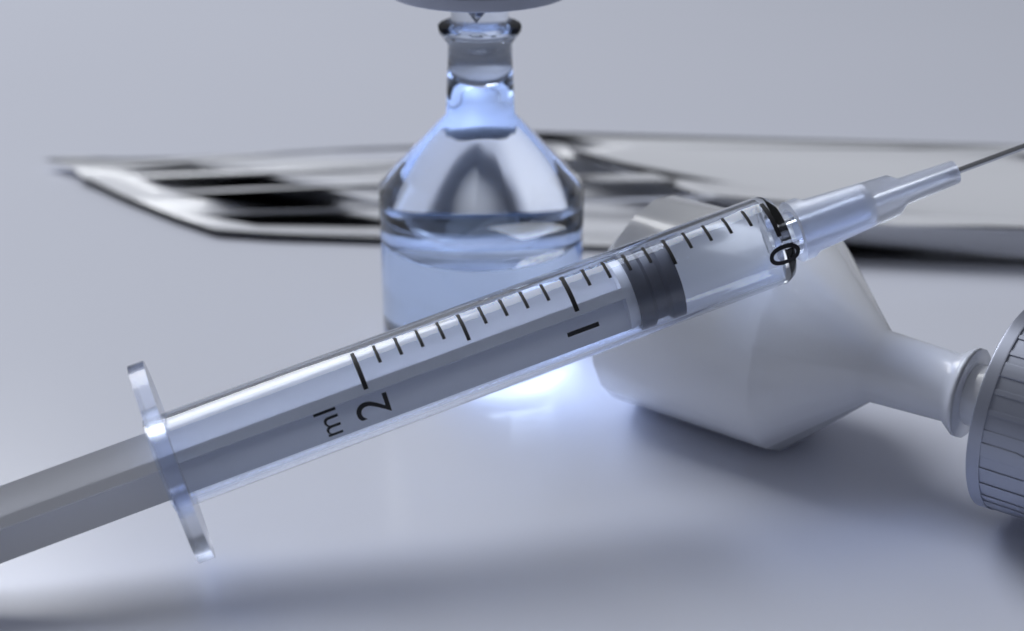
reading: 0.5 ml
